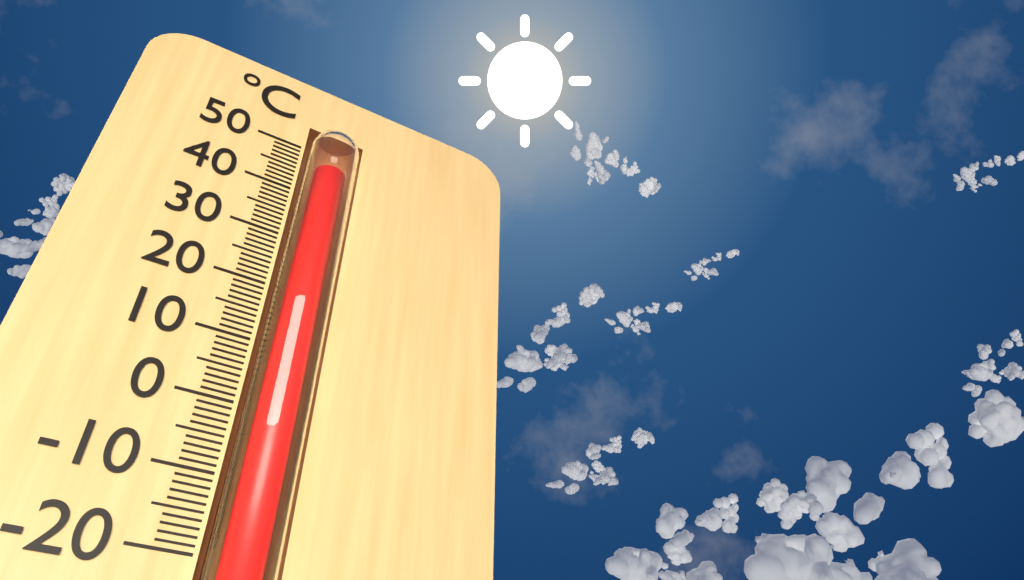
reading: 45 °C
